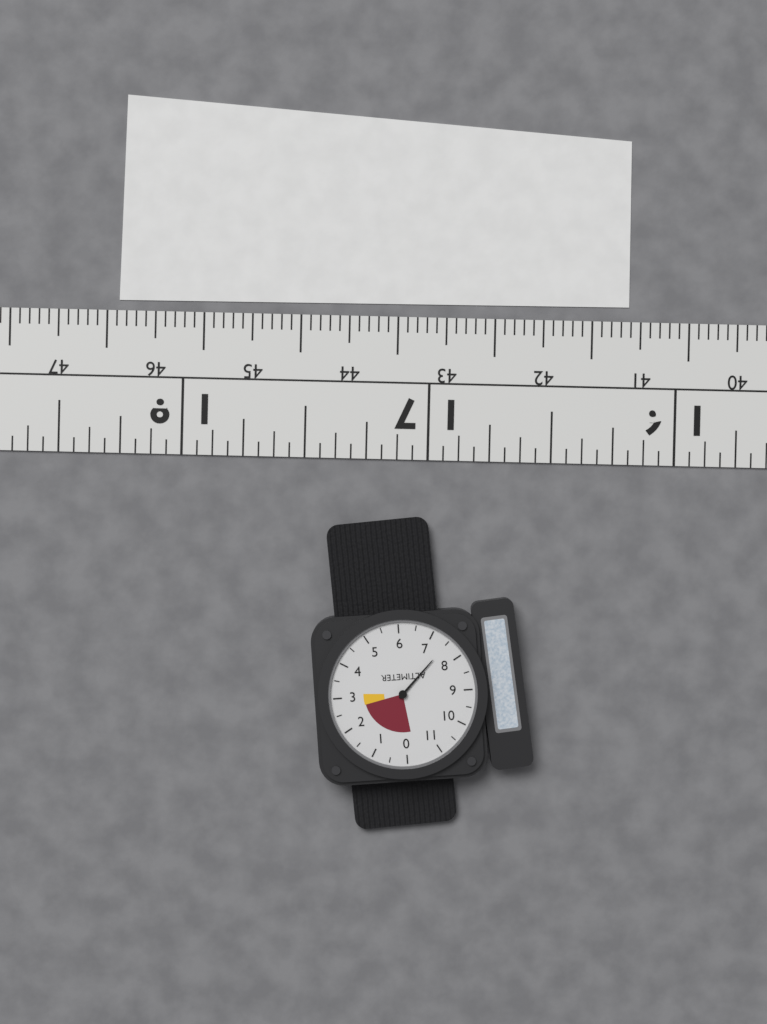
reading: 7.5 (no unit)
